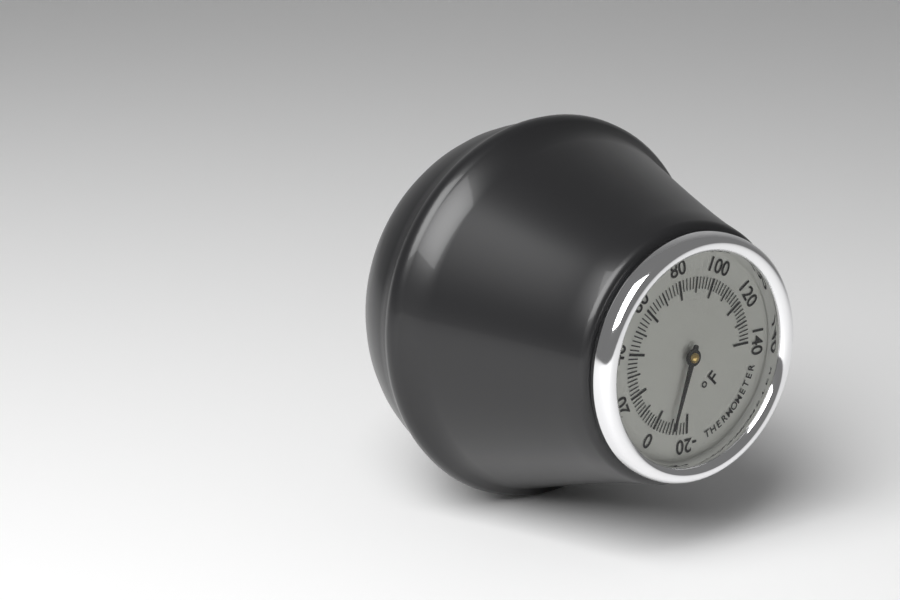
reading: -10 °F
